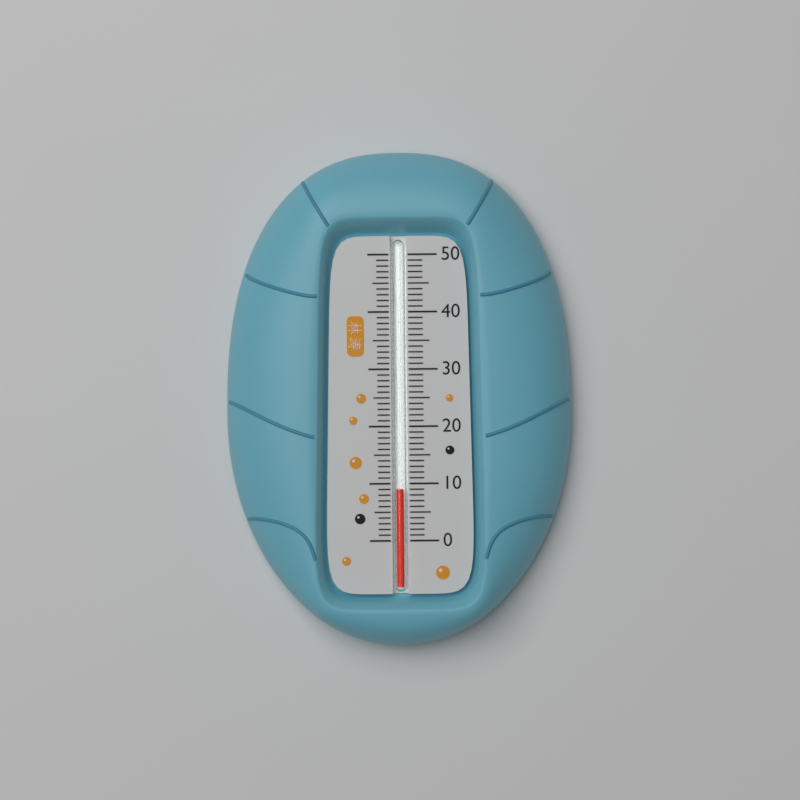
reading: 9 (no unit)
